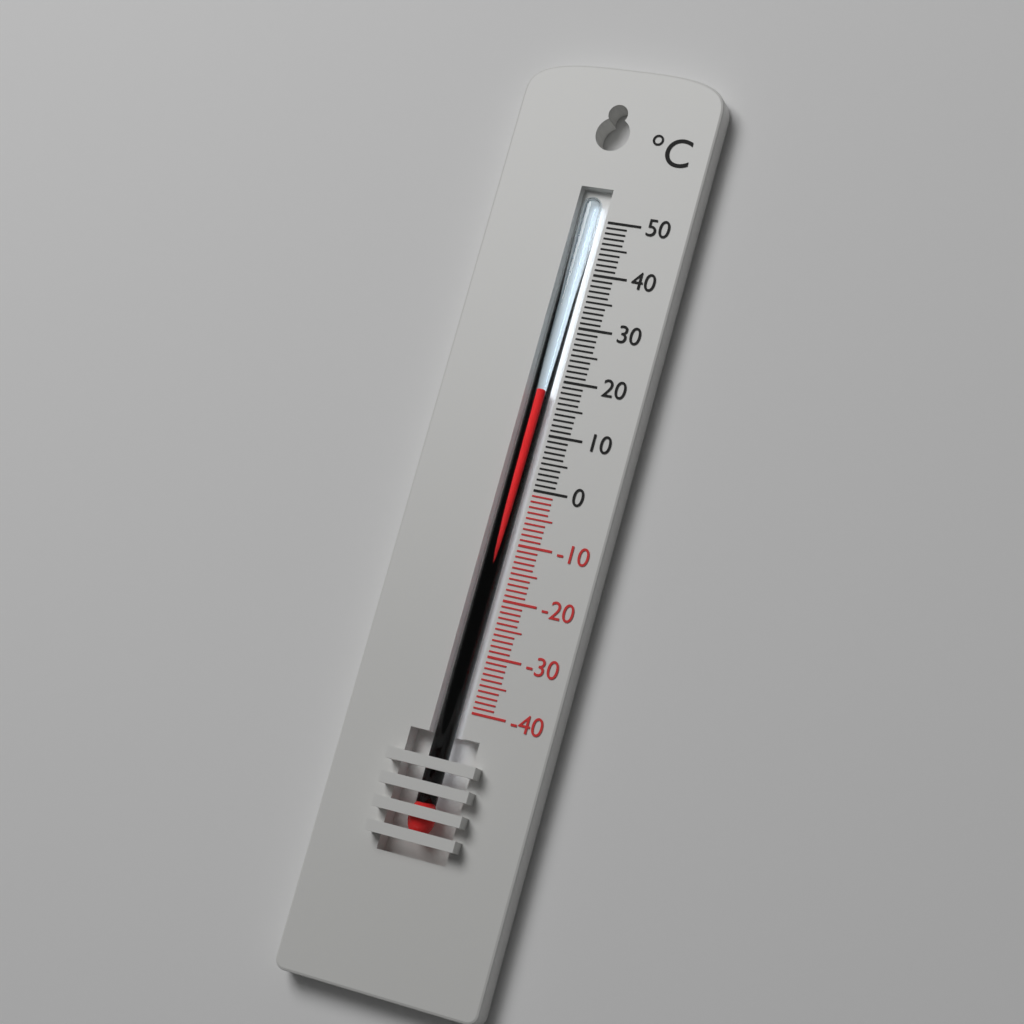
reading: 18 °C
